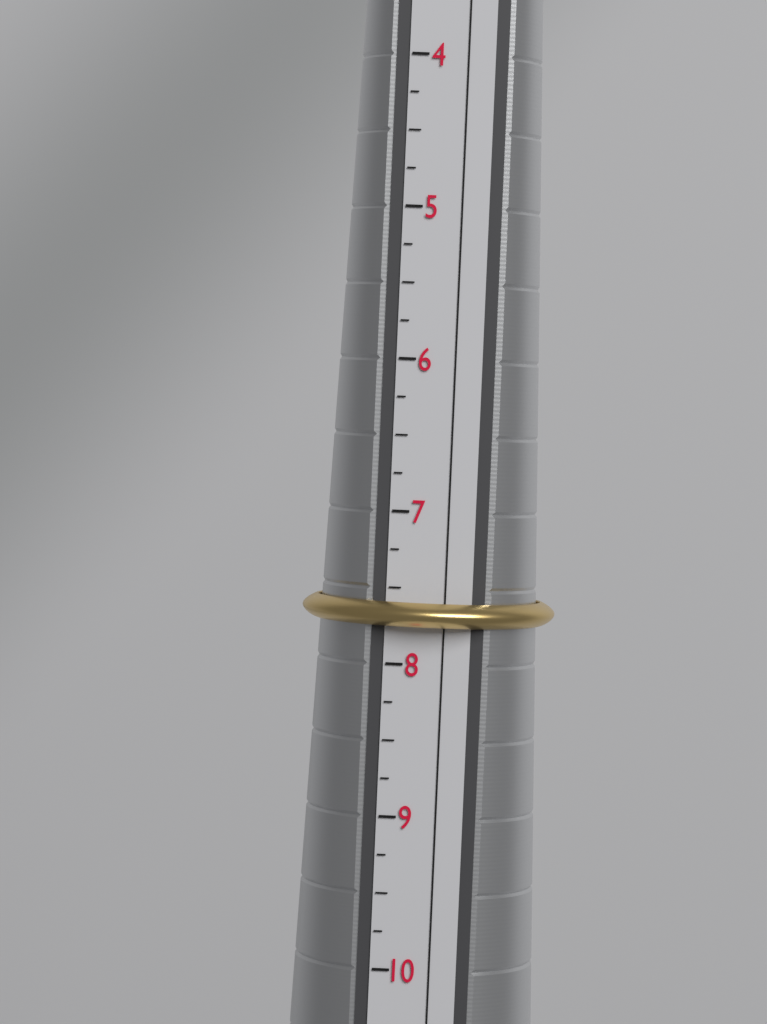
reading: 7.75 (no unit)
